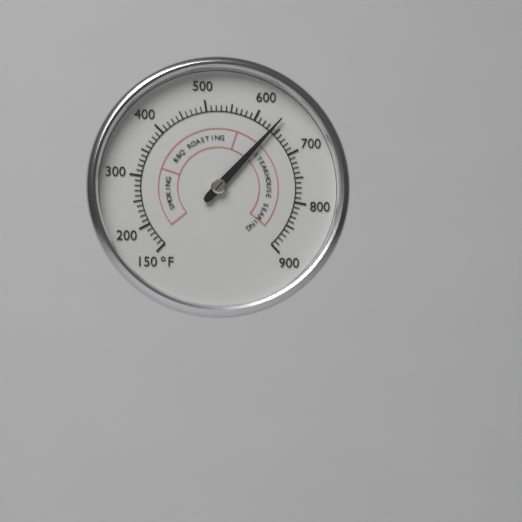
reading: 640 °F
